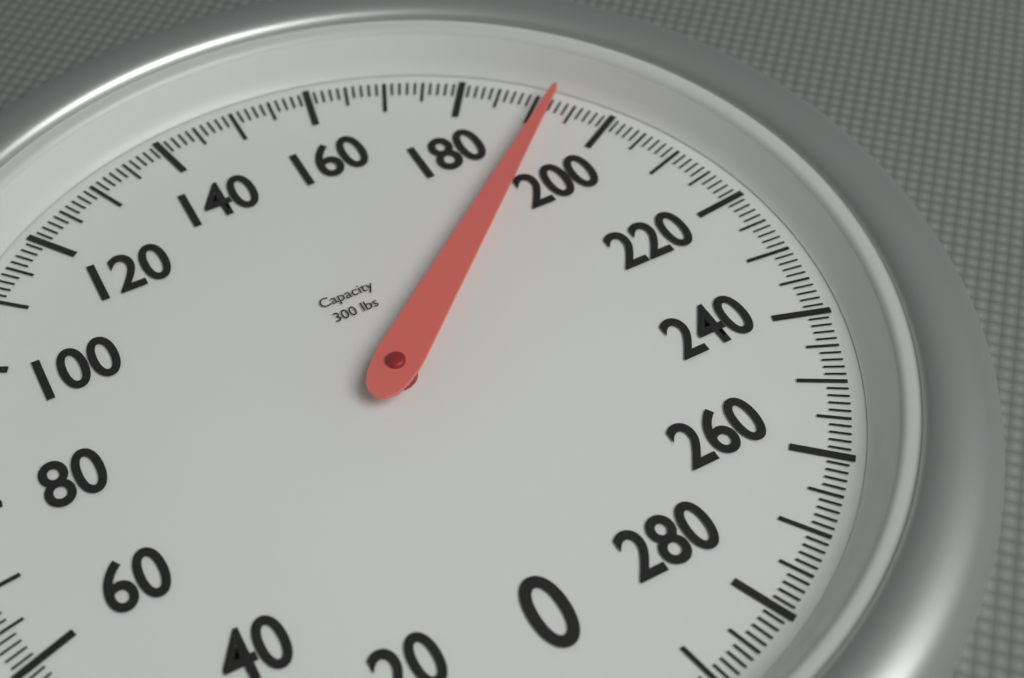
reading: 192 lbs
